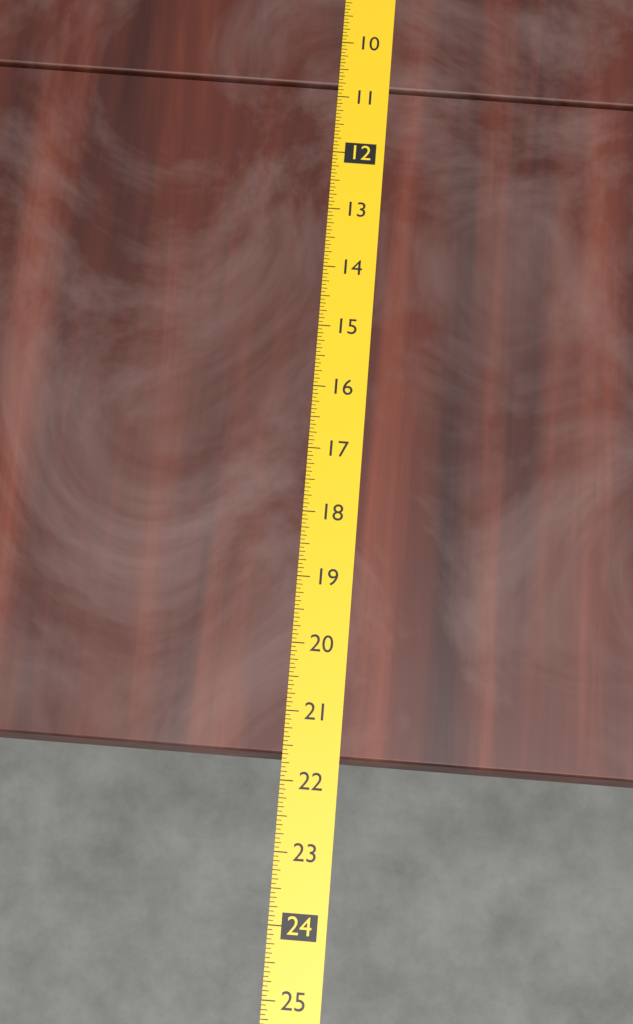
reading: 21.6250 (no unit)
